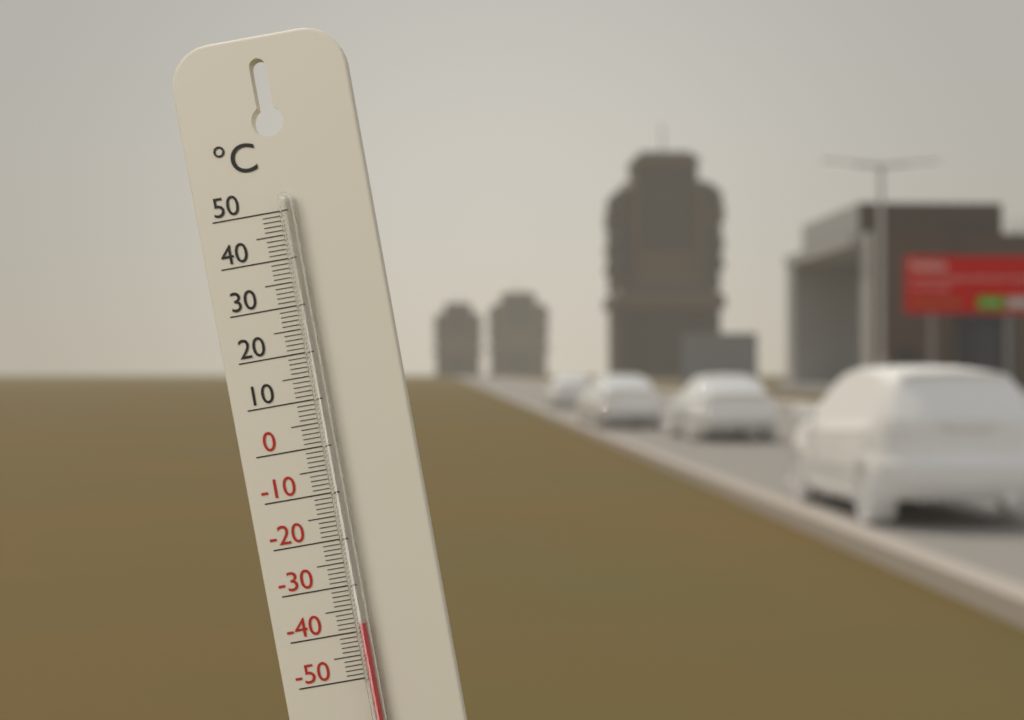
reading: -38 °C
